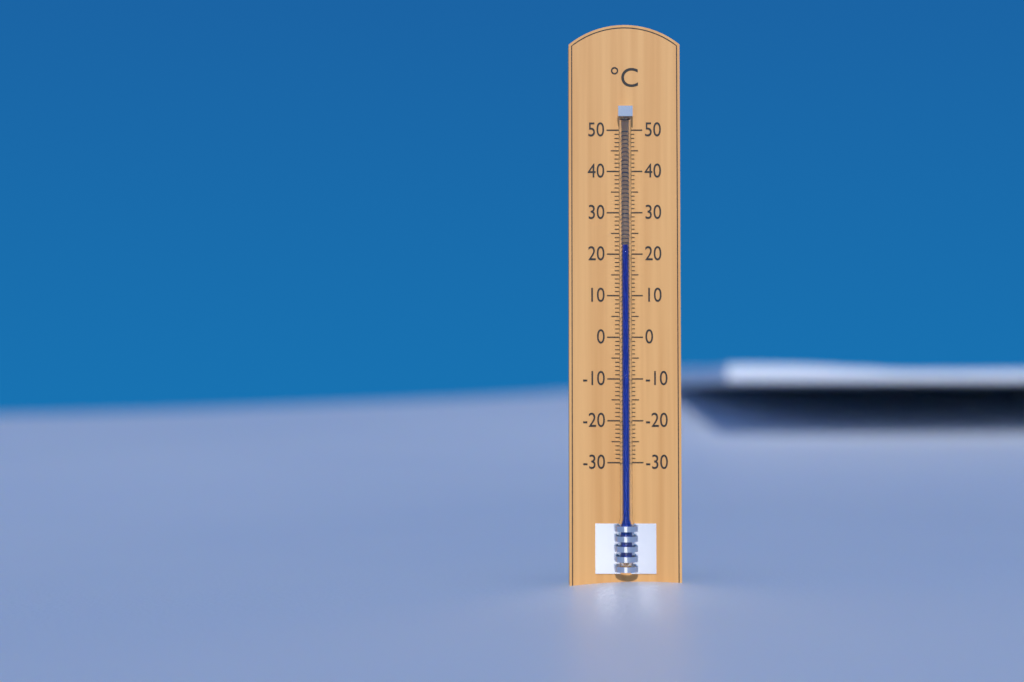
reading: 22 °C
